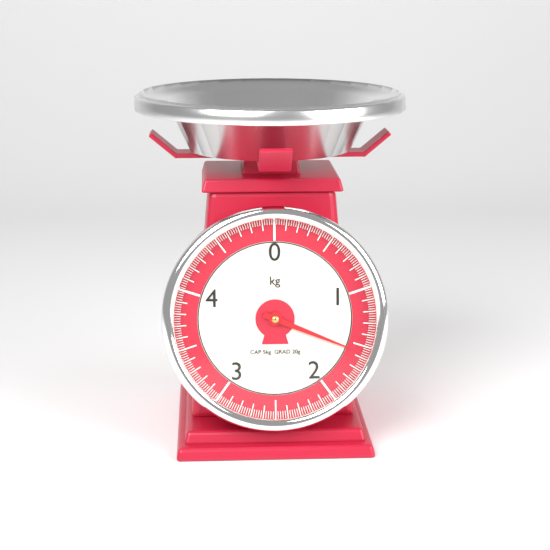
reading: 1.56 kg
